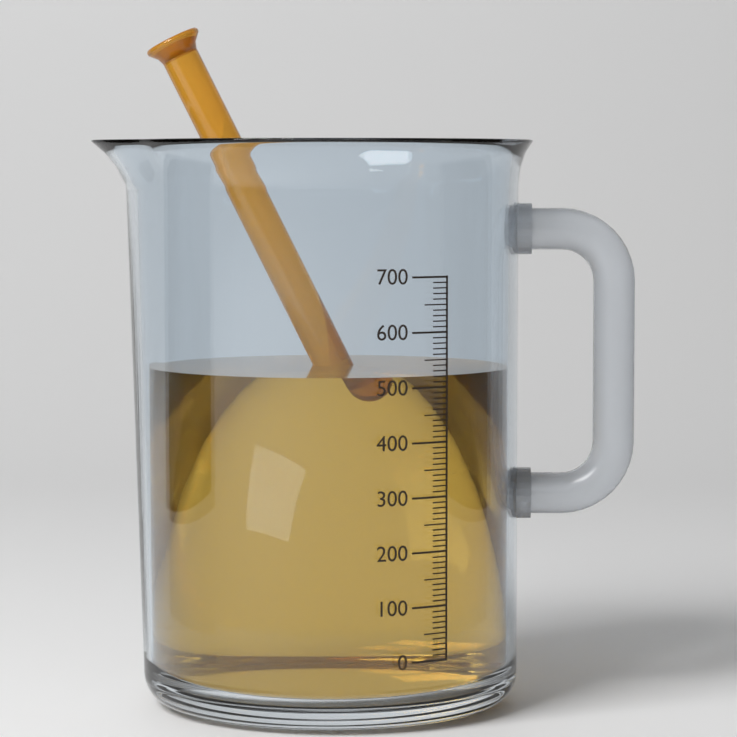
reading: 520 (no unit)
